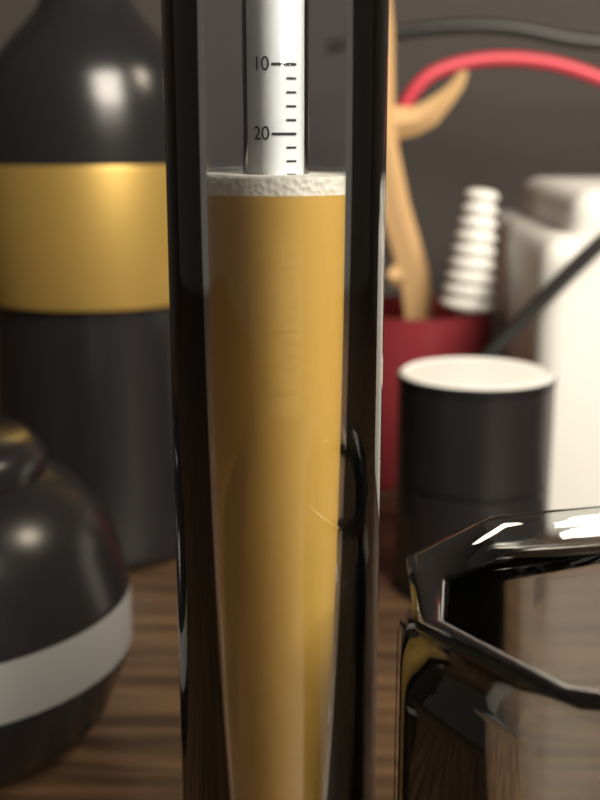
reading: 26 (no unit)
